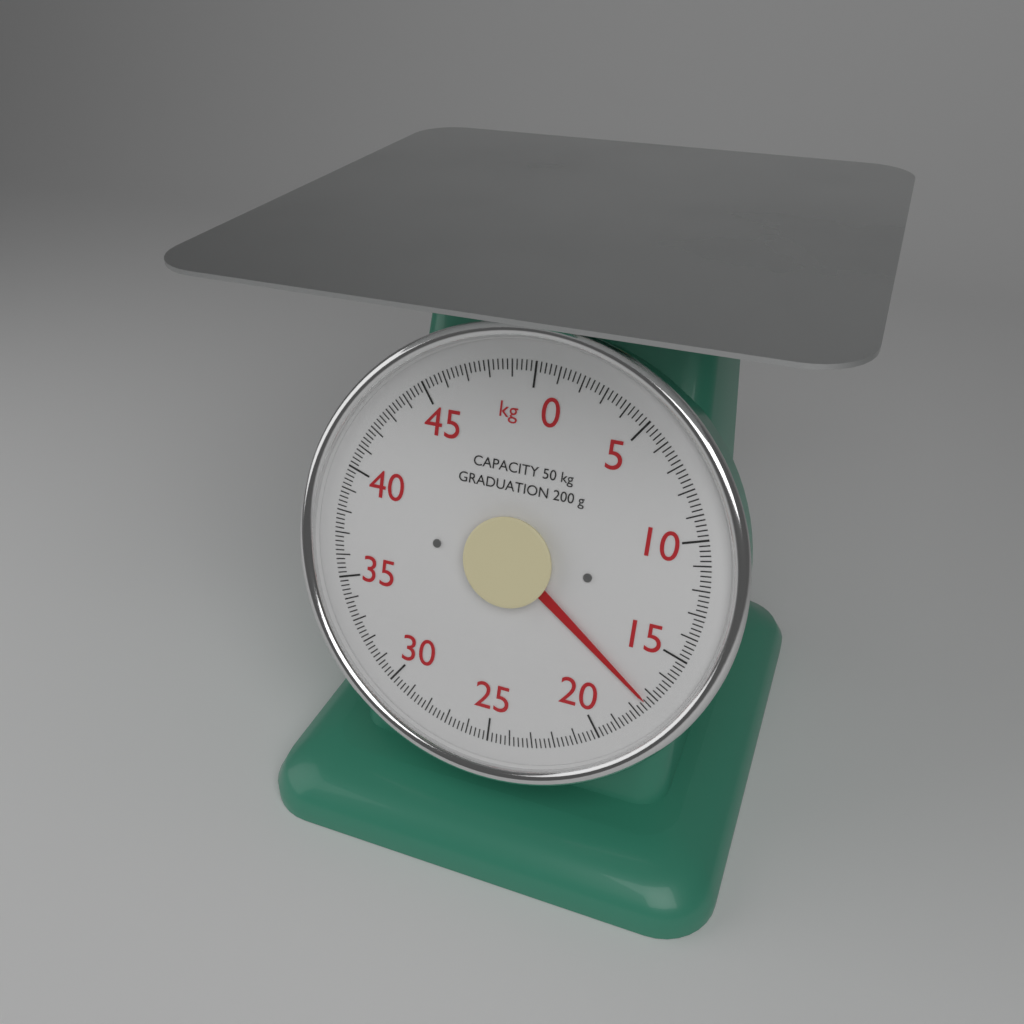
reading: 17.4 kg
